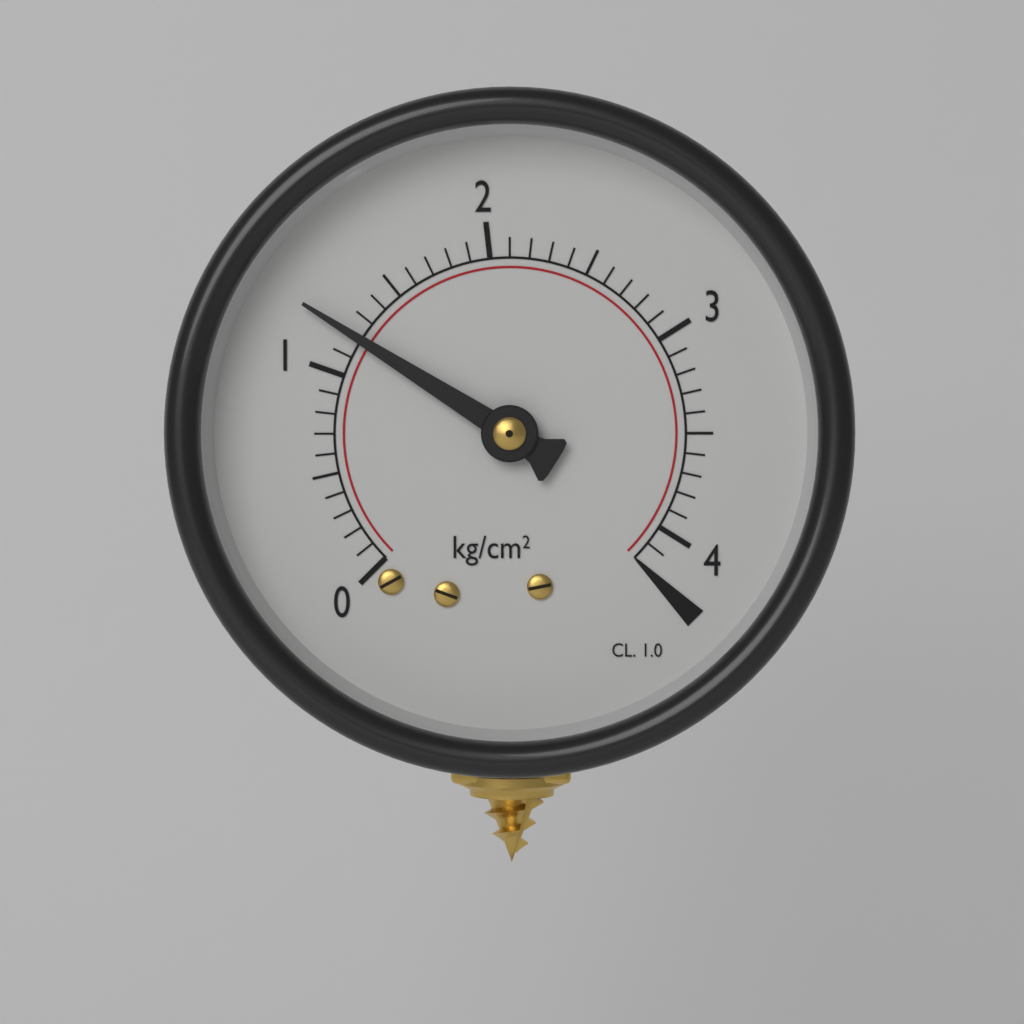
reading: 1.2 kg/cm²
